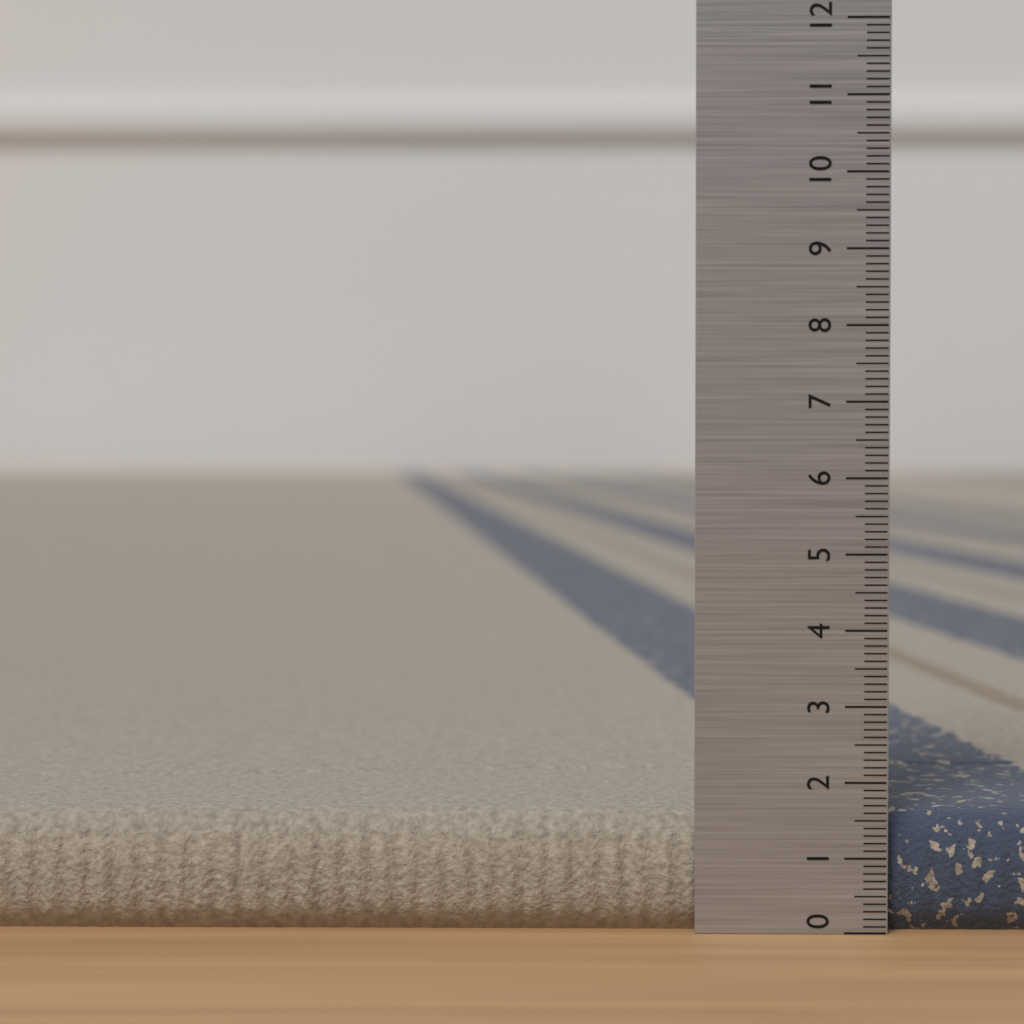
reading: 1.6 (no unit)
